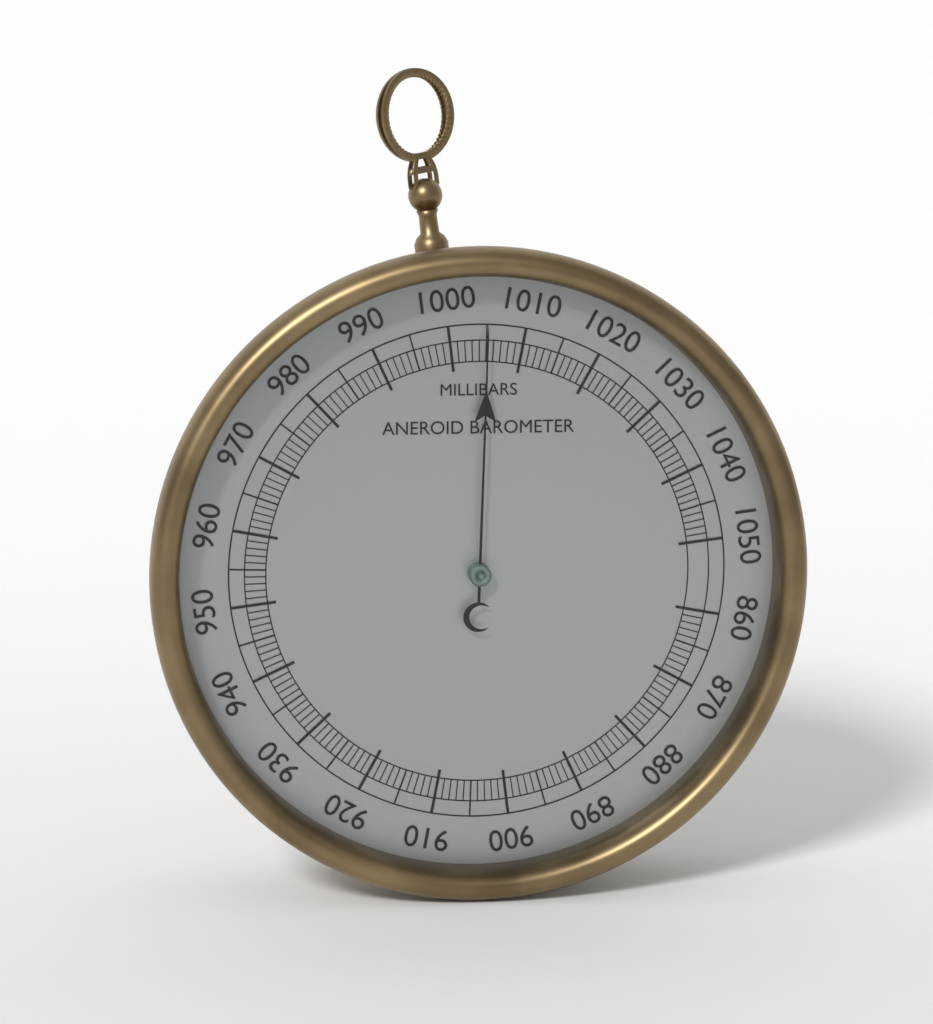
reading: 1005 mbar
